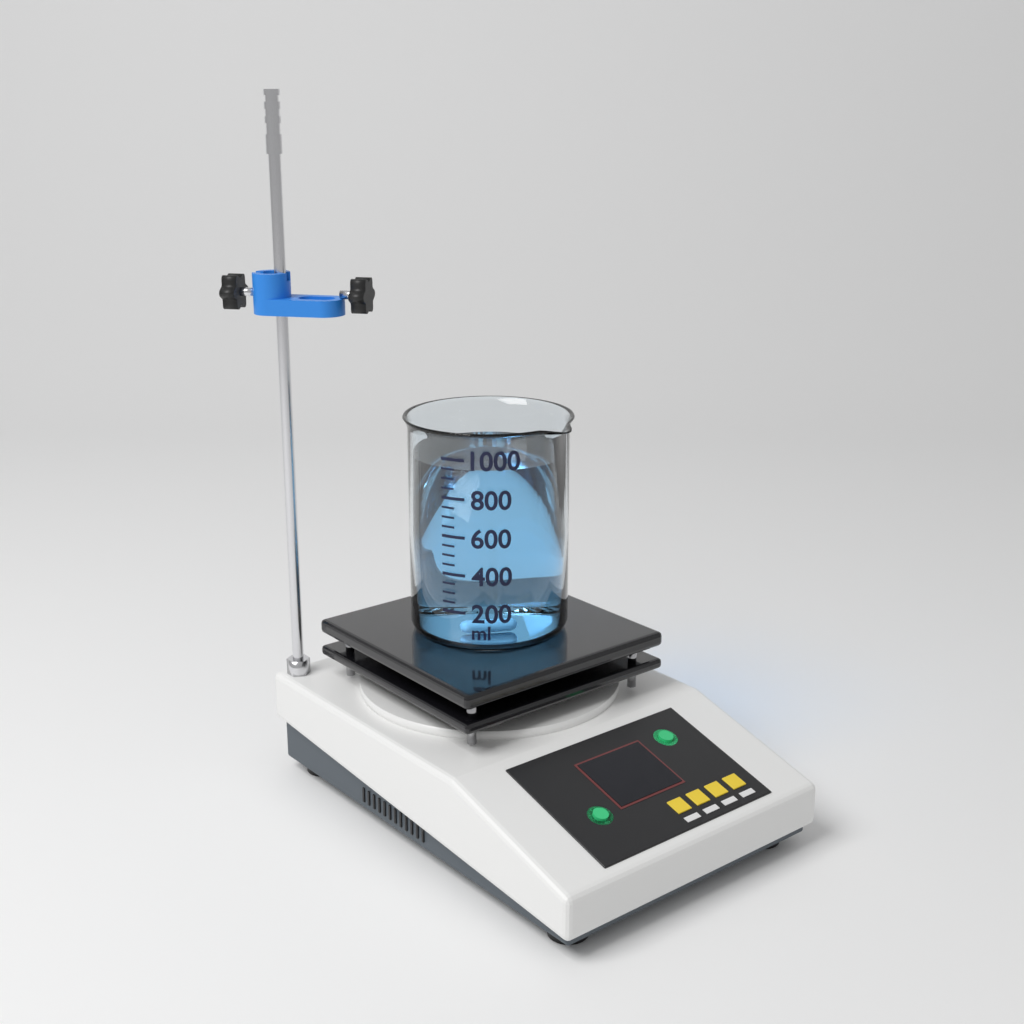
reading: 950 ml
